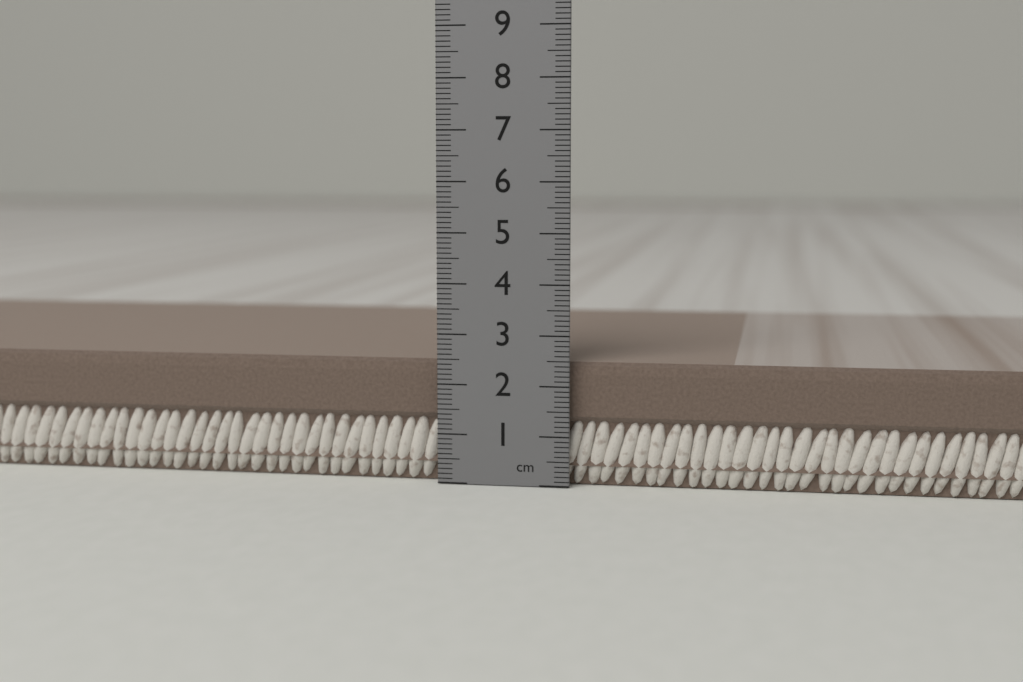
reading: 2.5 cm
